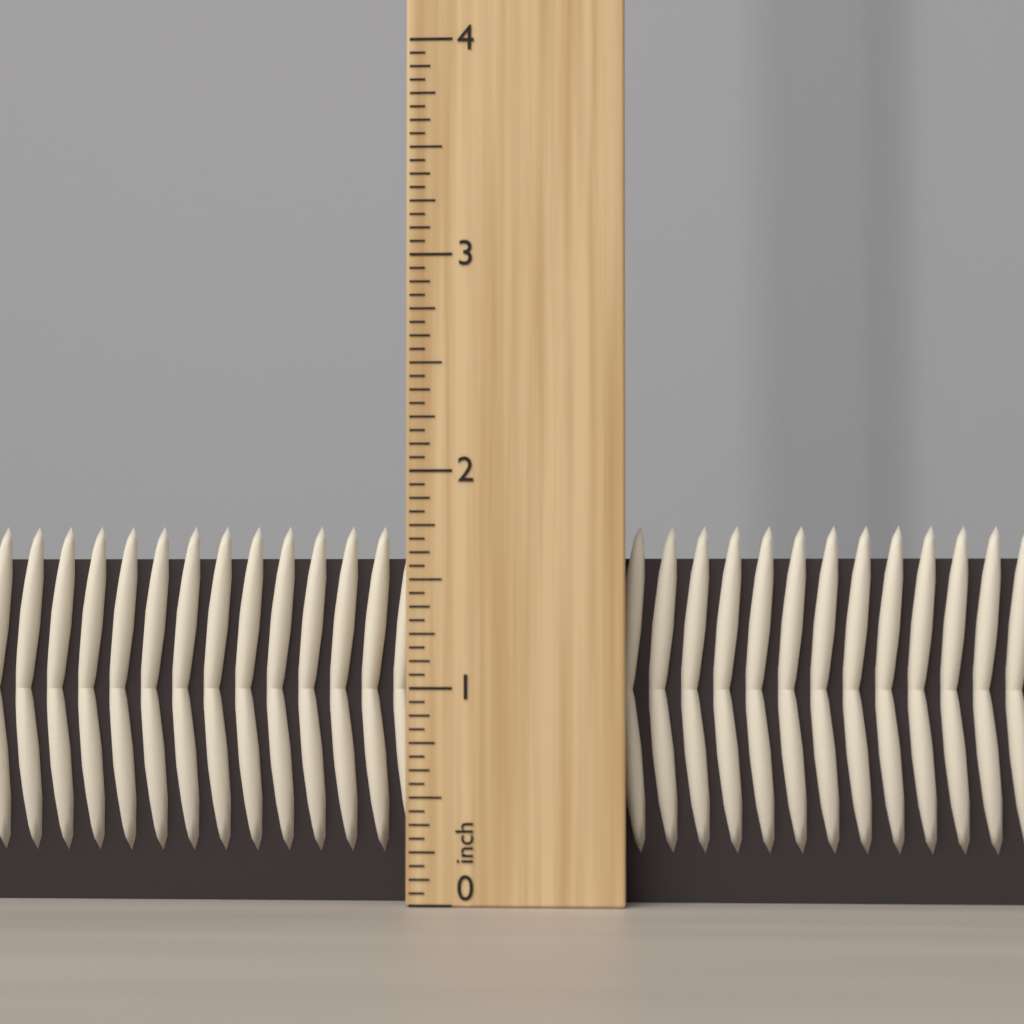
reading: 1.7500 inch
